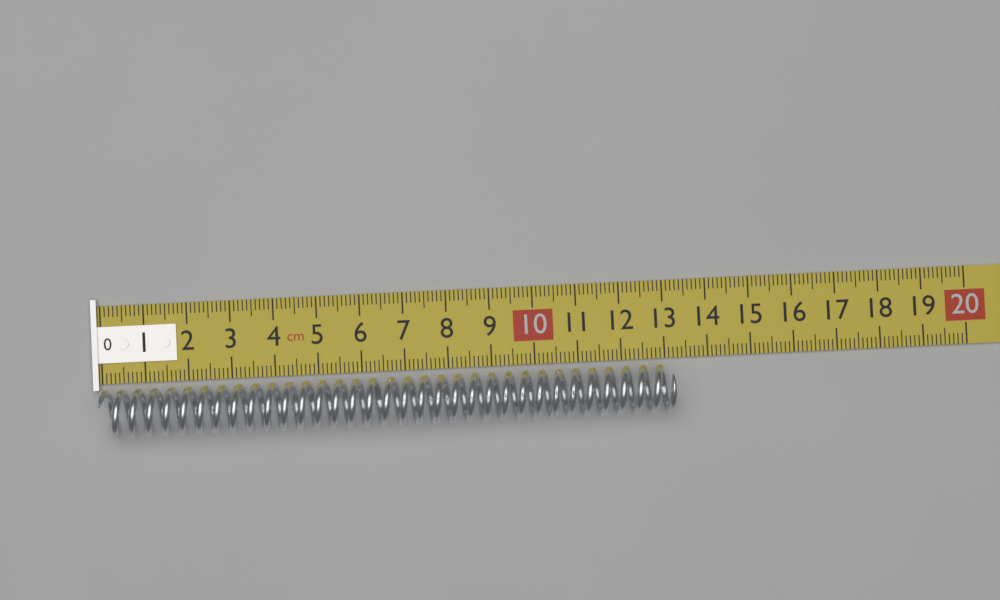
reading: 13.2 cm
